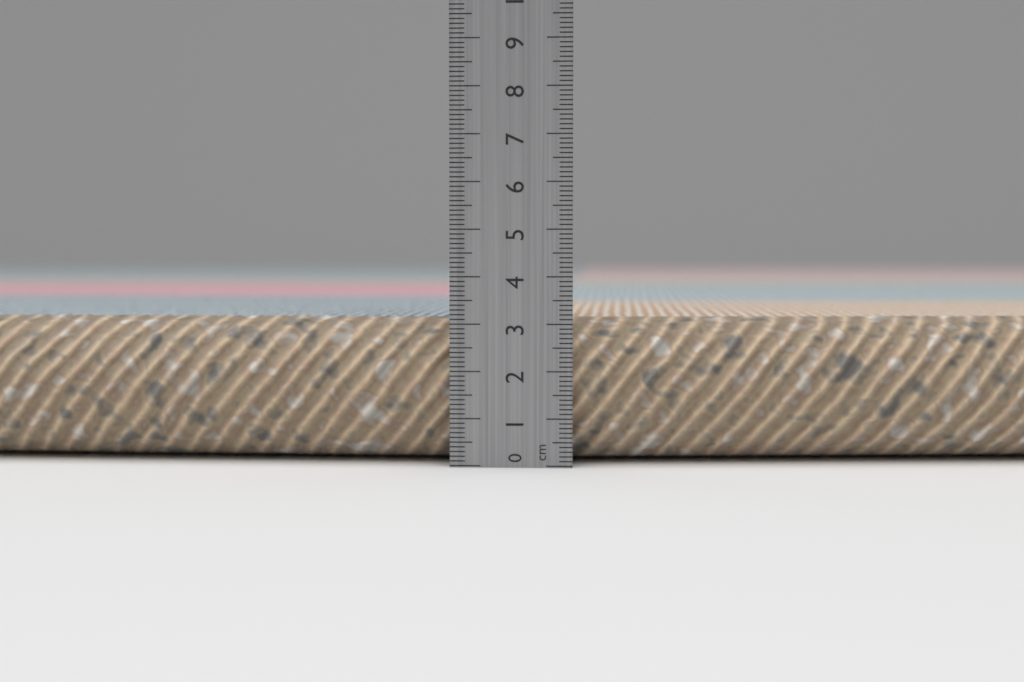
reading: 3.1 cm
